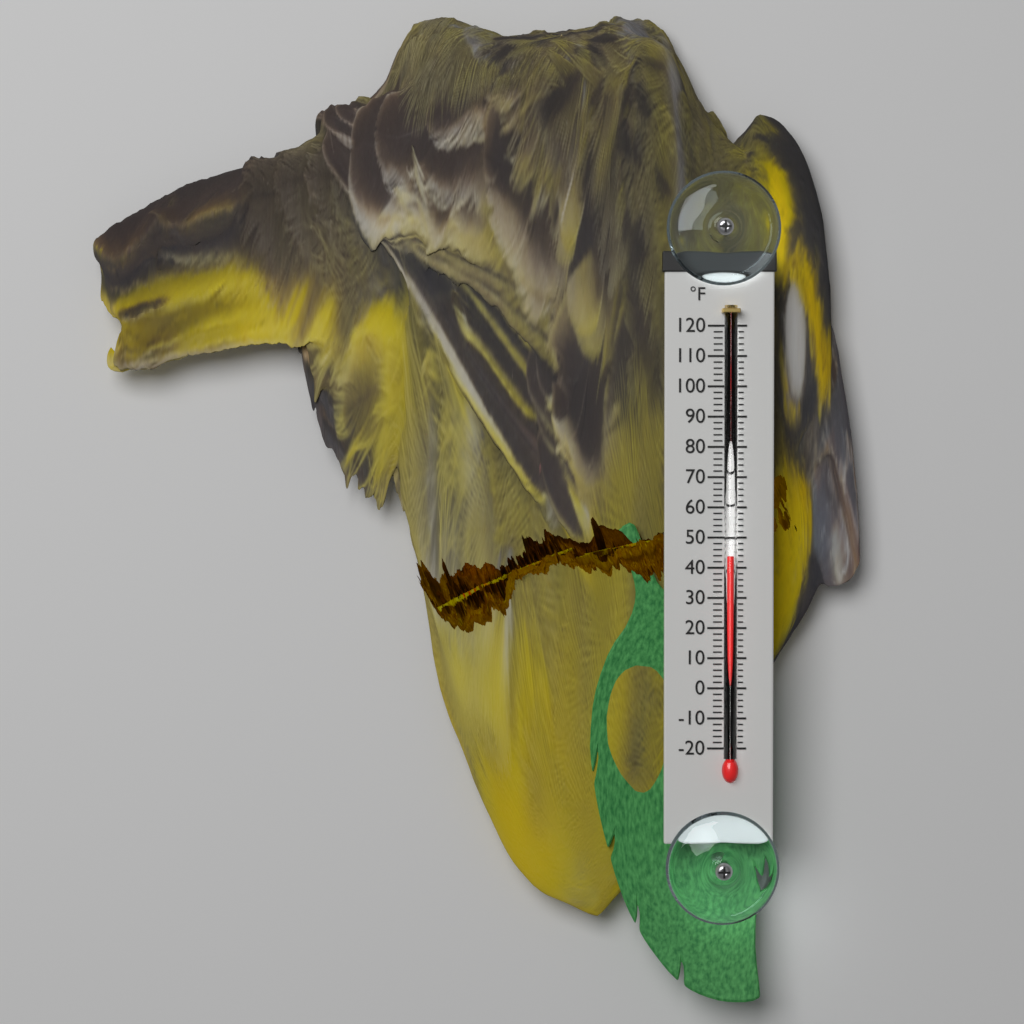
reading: 44 °F
